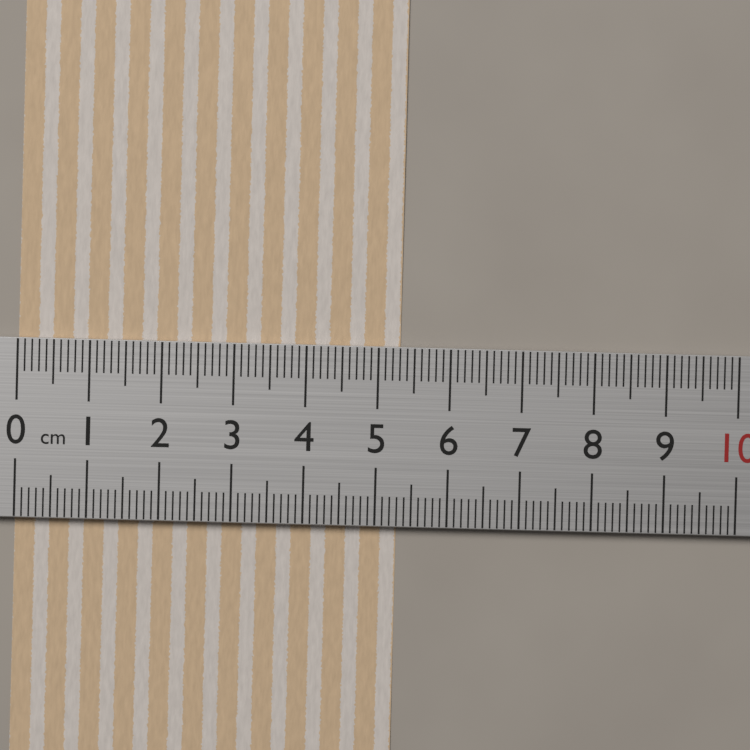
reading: 5.3 cm
